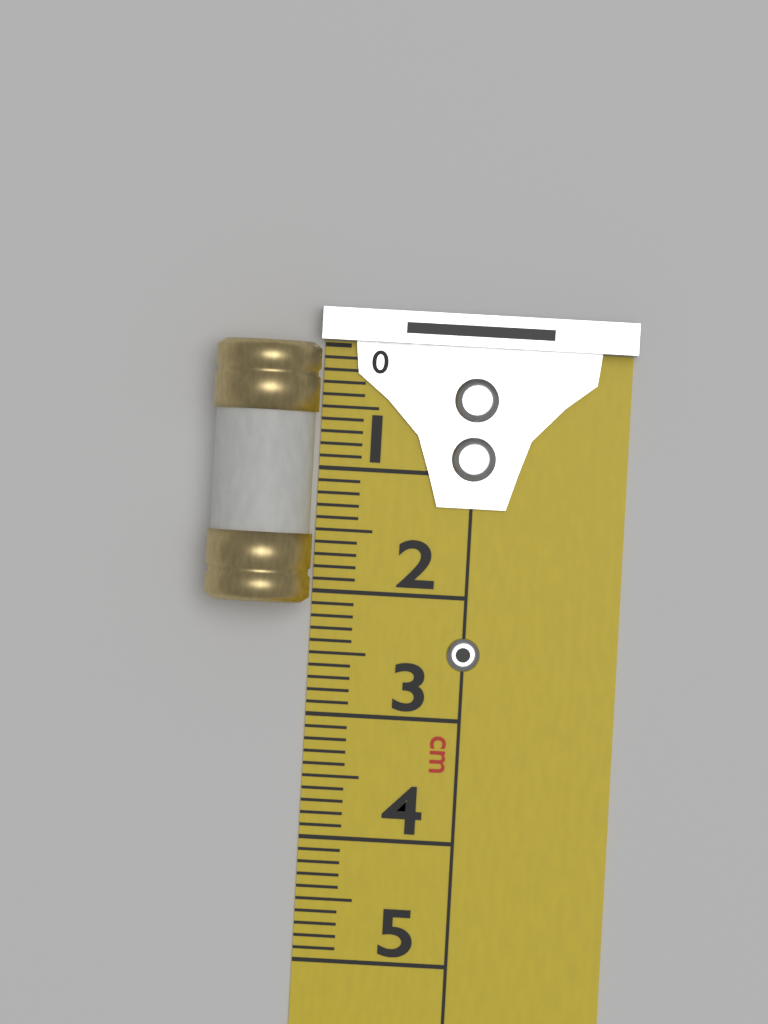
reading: 2.1 cm
